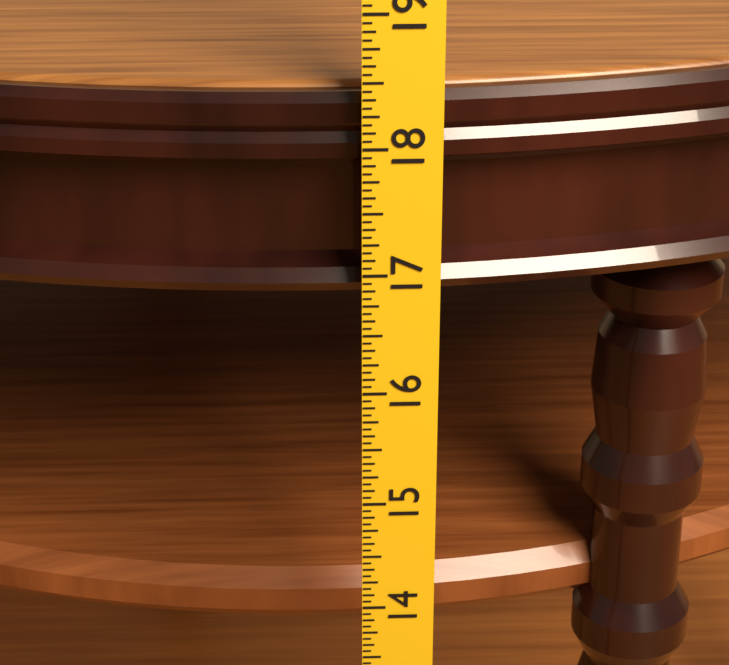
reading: 18.3750 in
